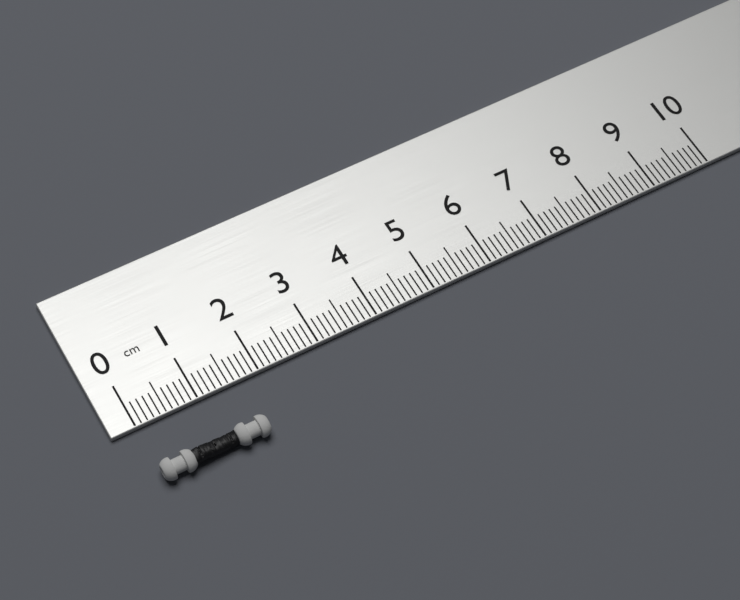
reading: 1.7 cm
